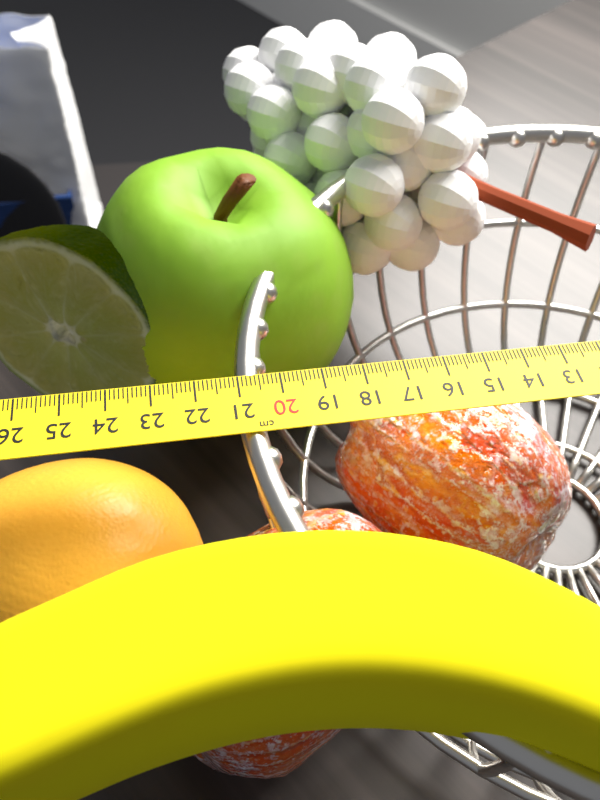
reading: 21.1 cm
